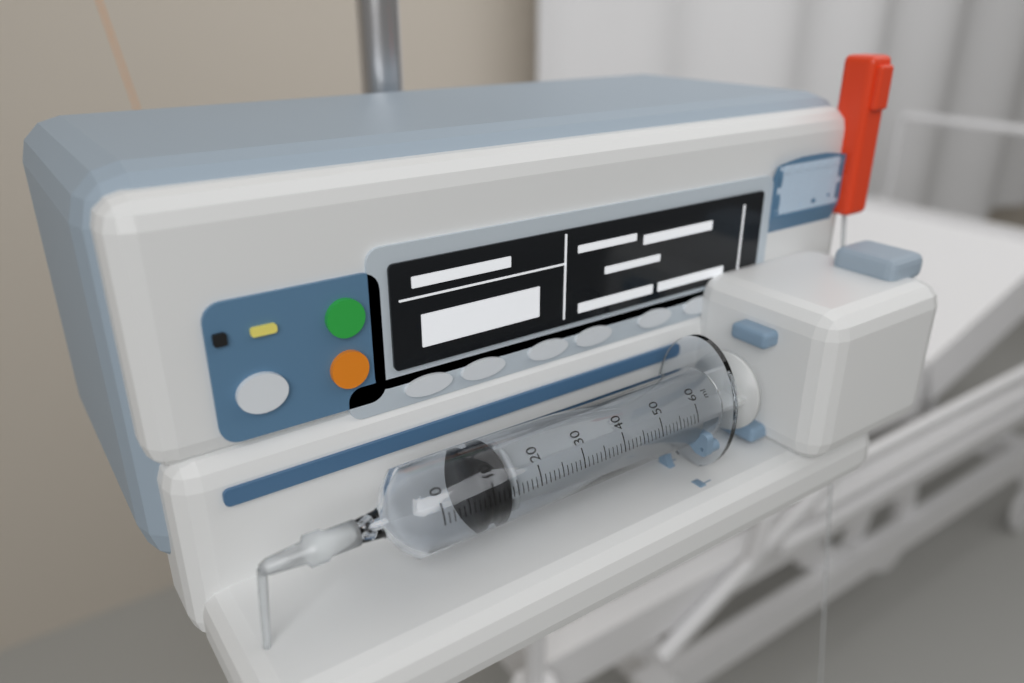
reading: 8 ml
